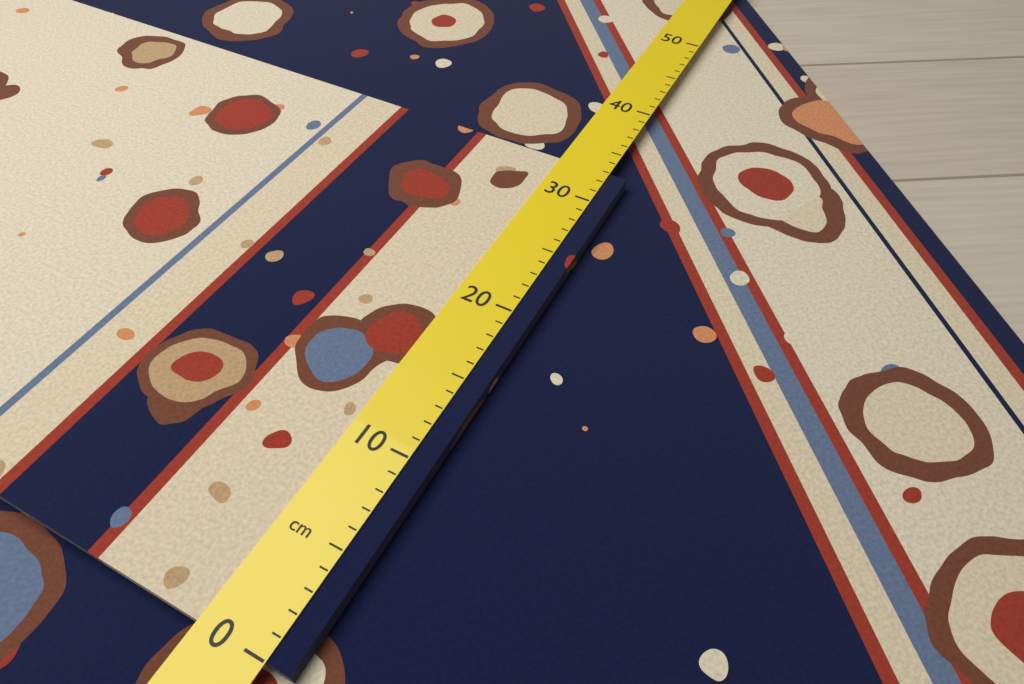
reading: 33 cm
